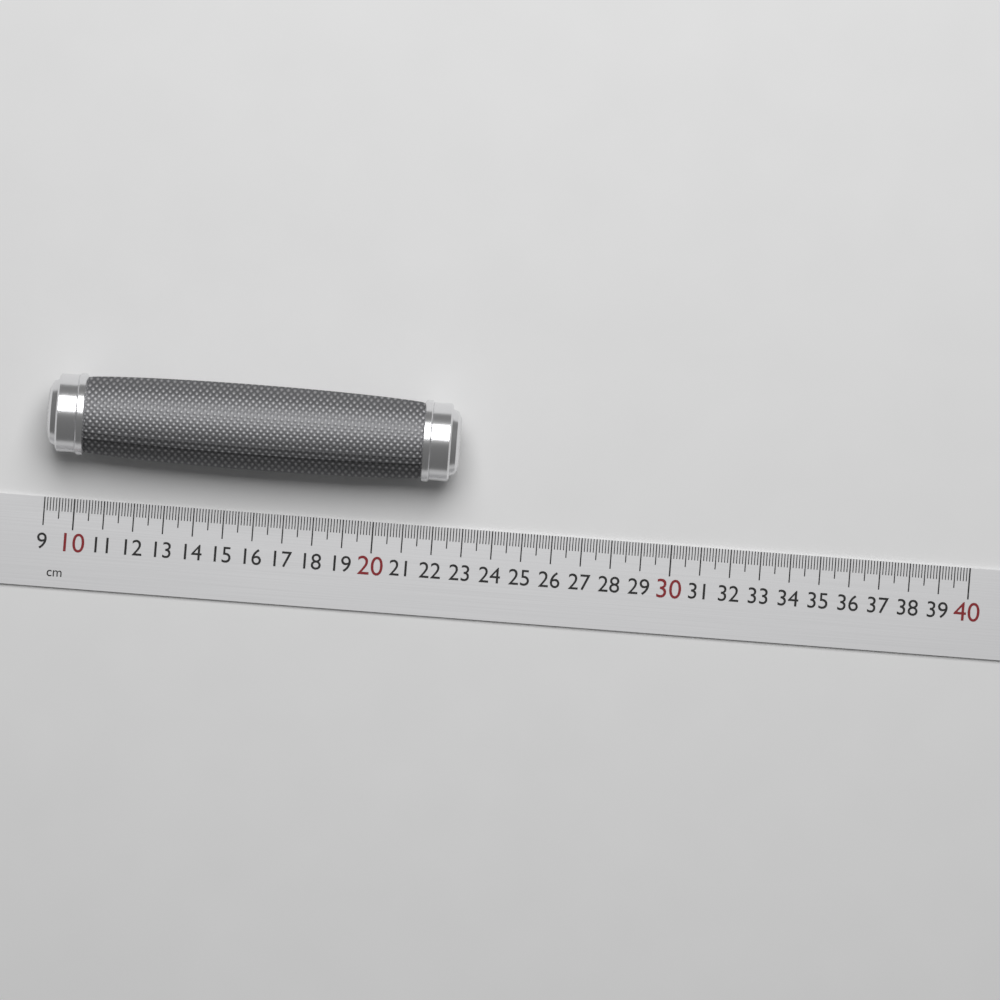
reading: 22.7 cm
